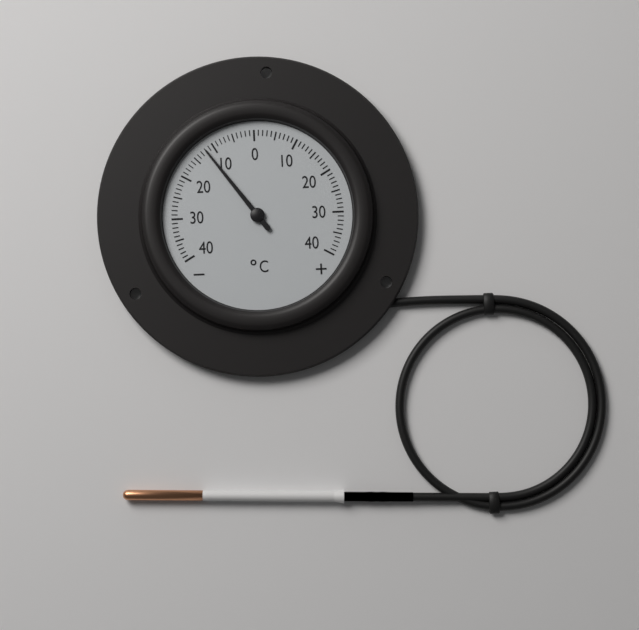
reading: -12 °C
